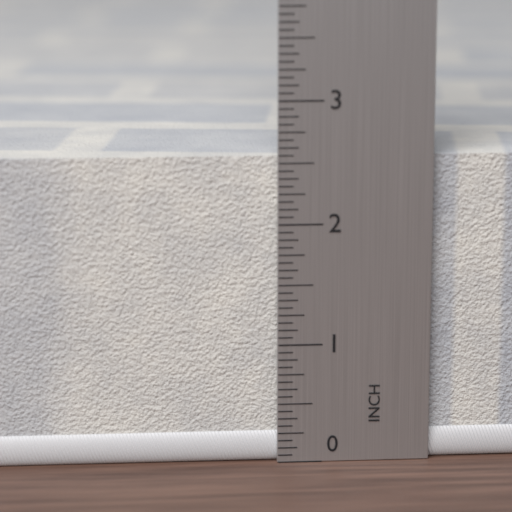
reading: 2.5625 in
